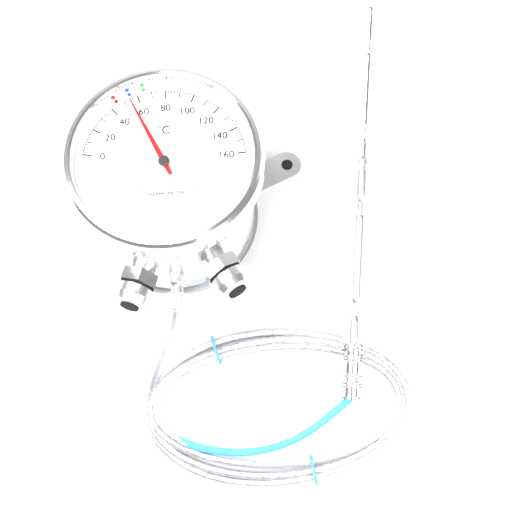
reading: 54 °C
